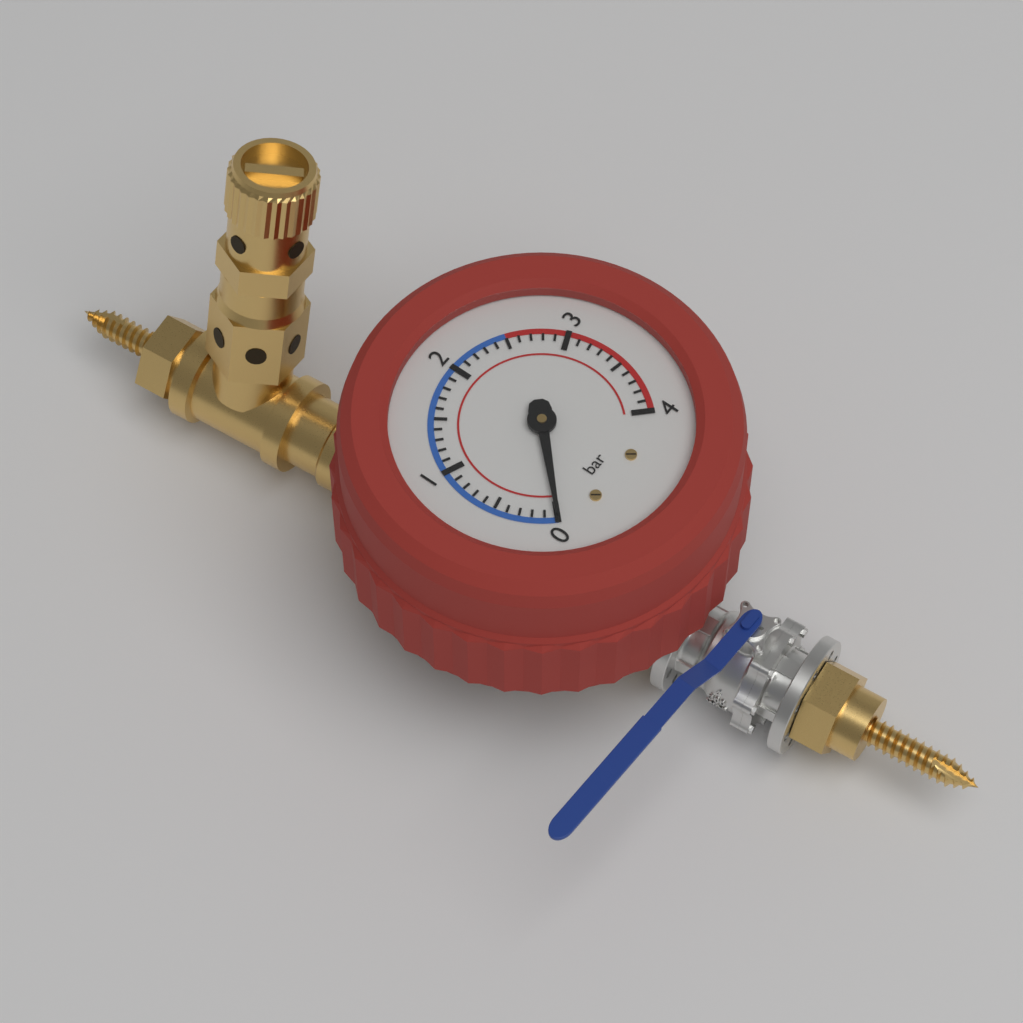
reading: 0.0 bar
